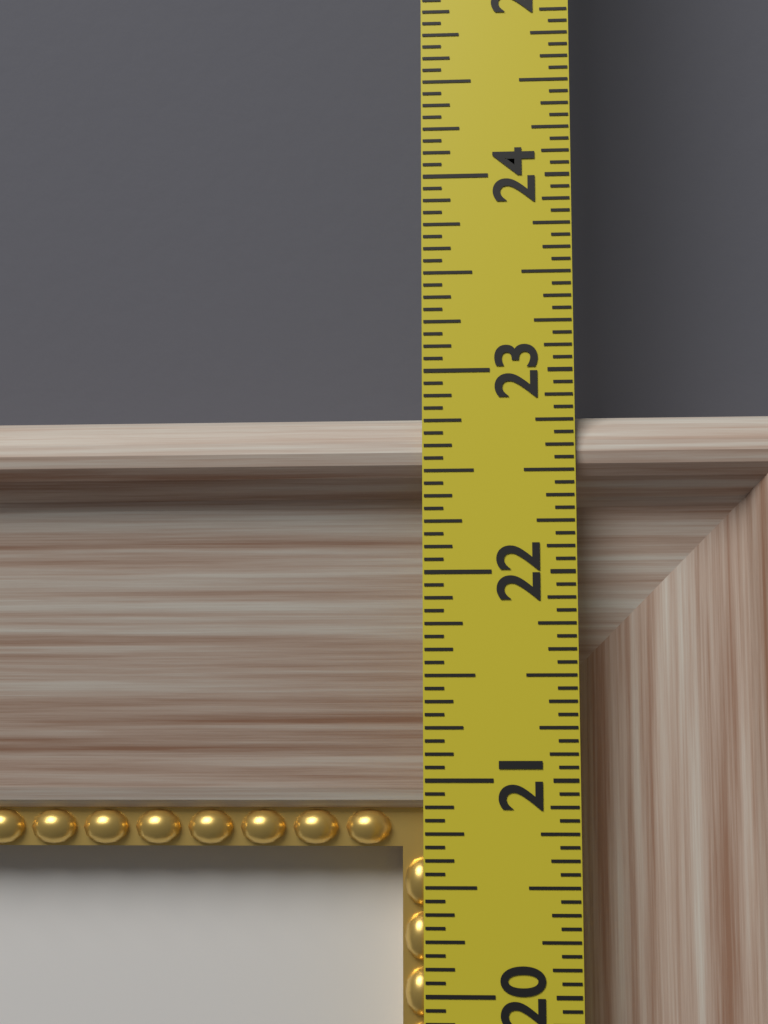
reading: 22.8125 in
